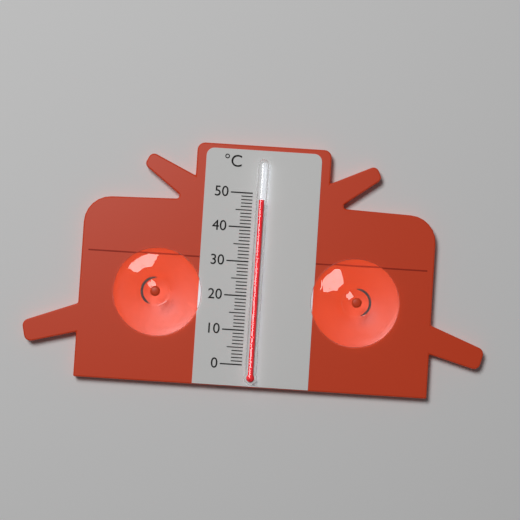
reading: 48 °C
